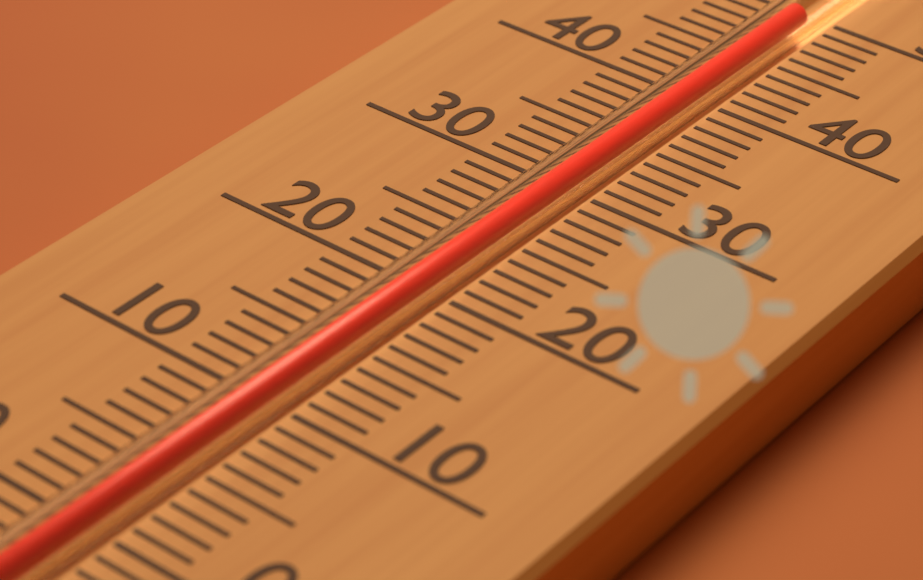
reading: 49 (no unit)
